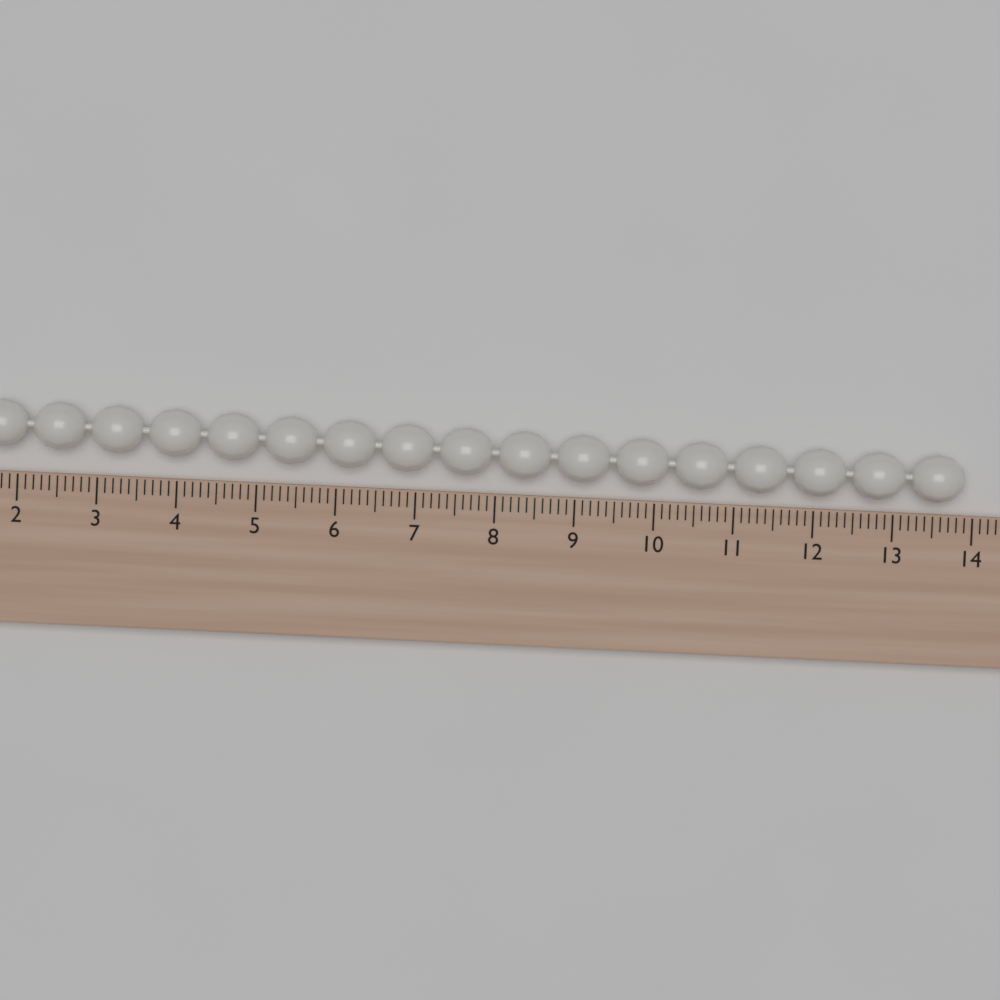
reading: 13.9 (no unit)
